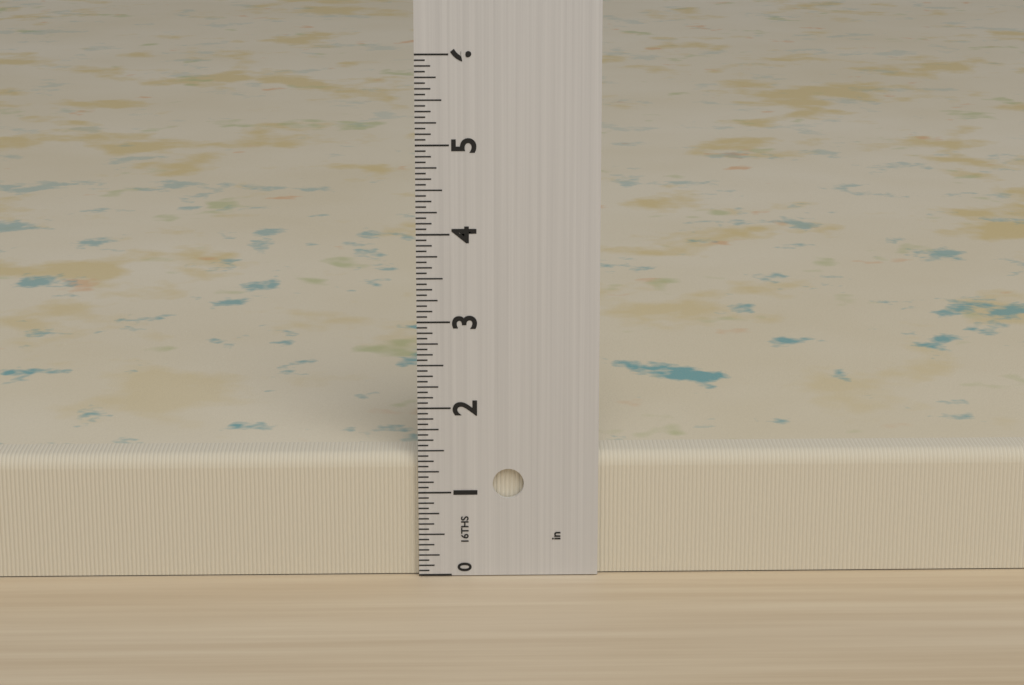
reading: 1.4375 in
